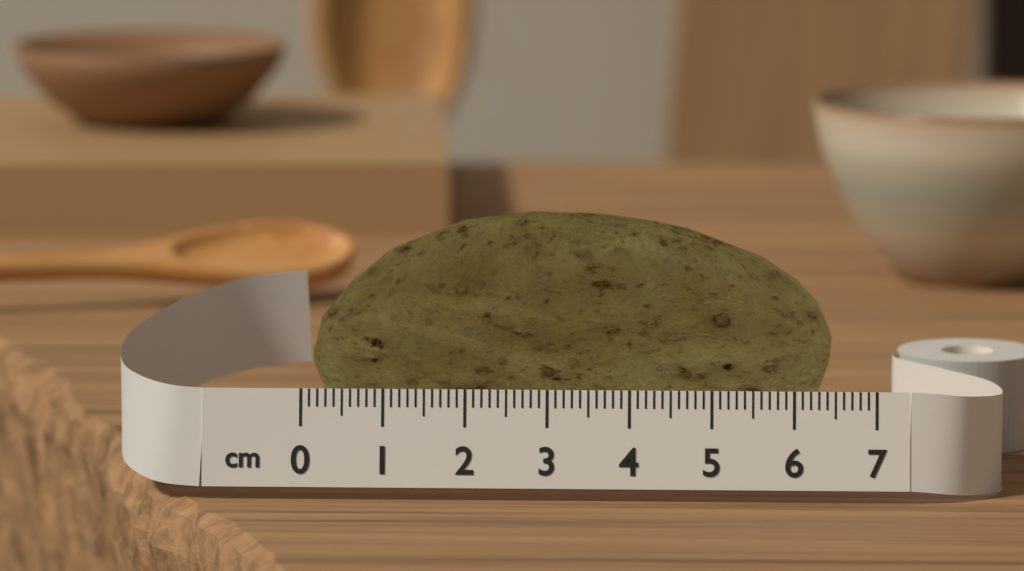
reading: 6.5 cm
